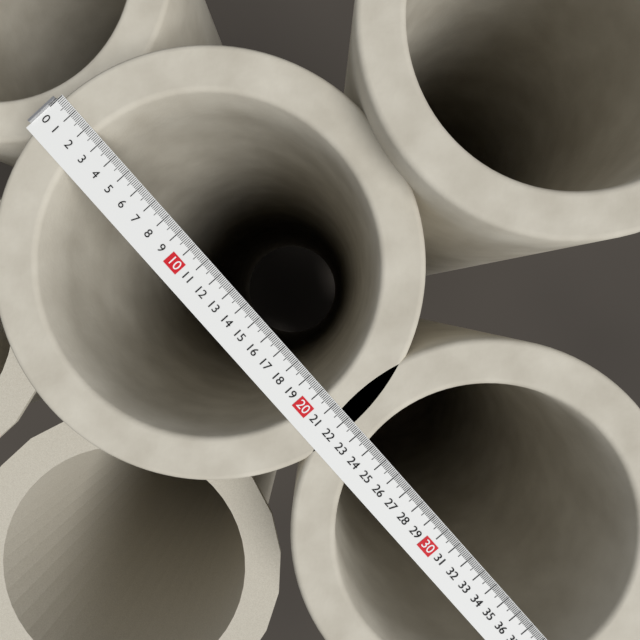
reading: 22.6 (no unit)
